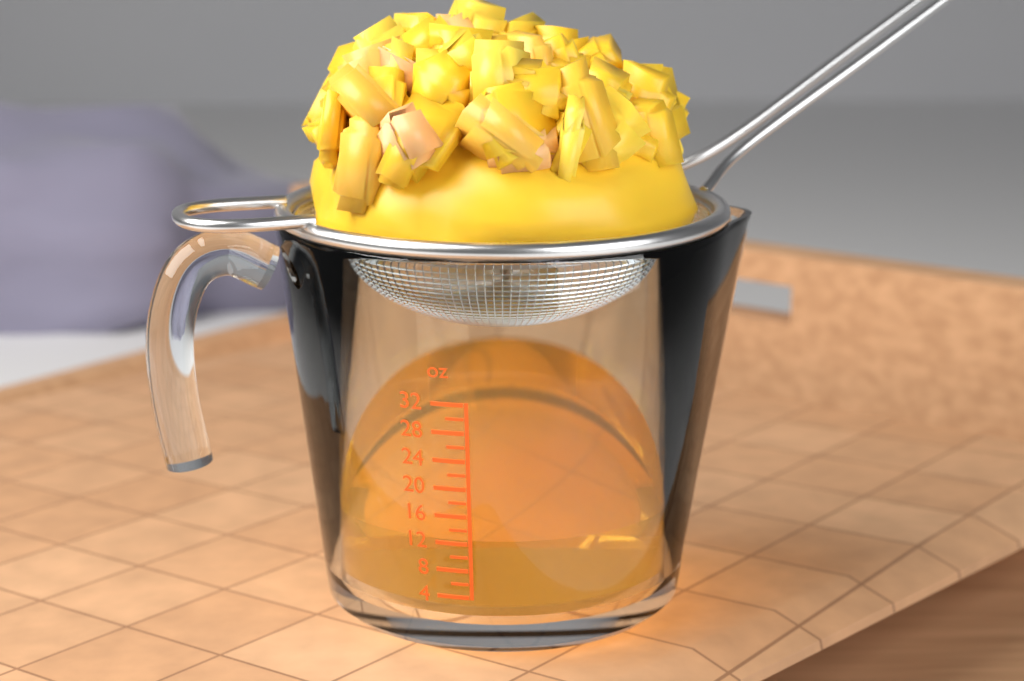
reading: 12 oz
